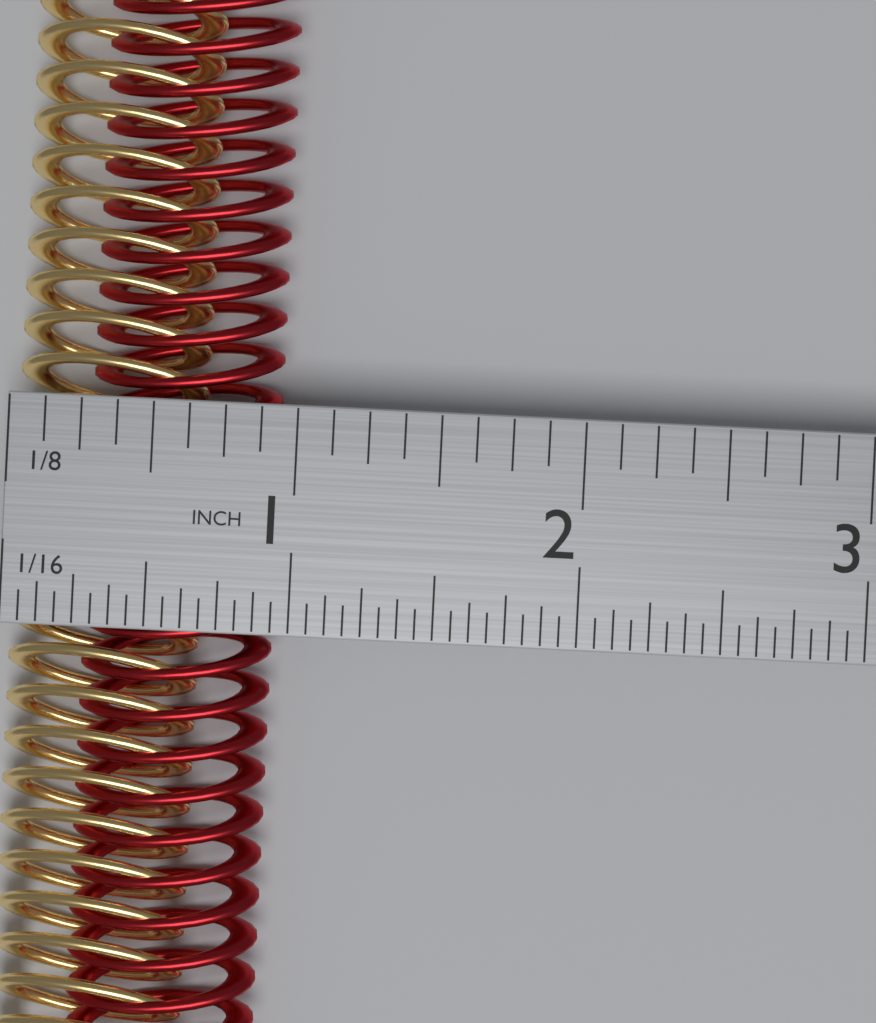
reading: 0.9375 in
